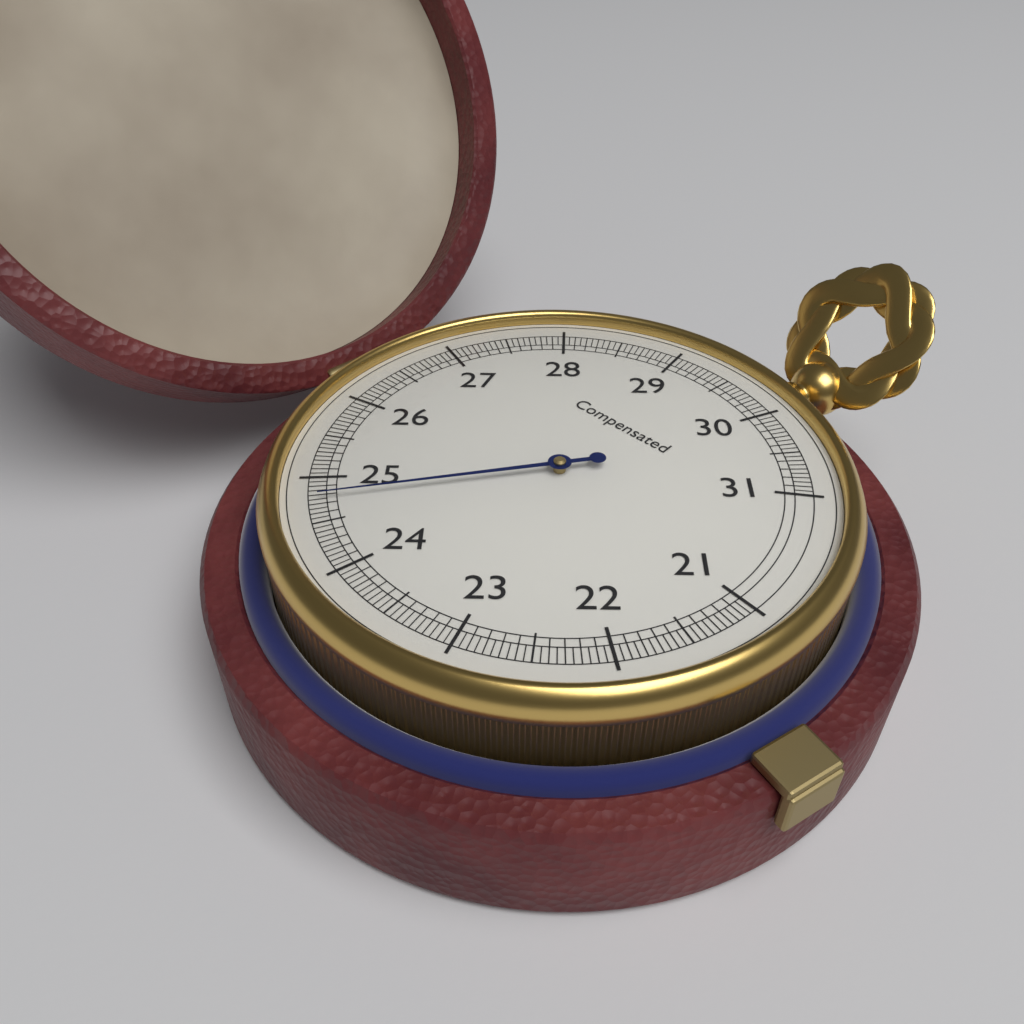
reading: 24.75 (no unit)
